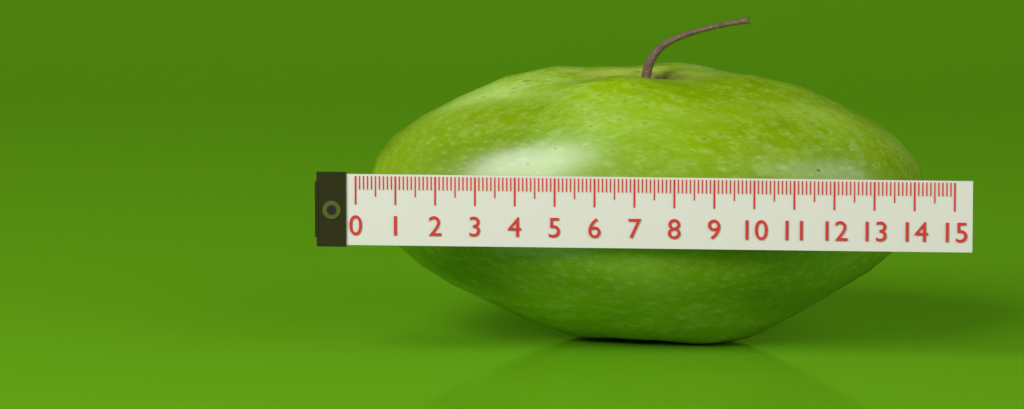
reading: 14.2 (no unit)
